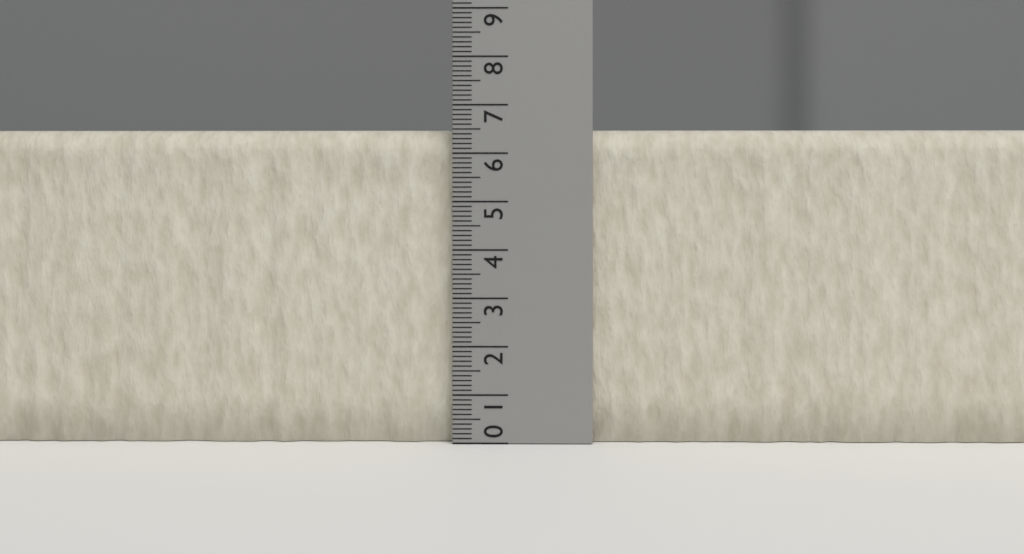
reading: 6.5 (no unit)
